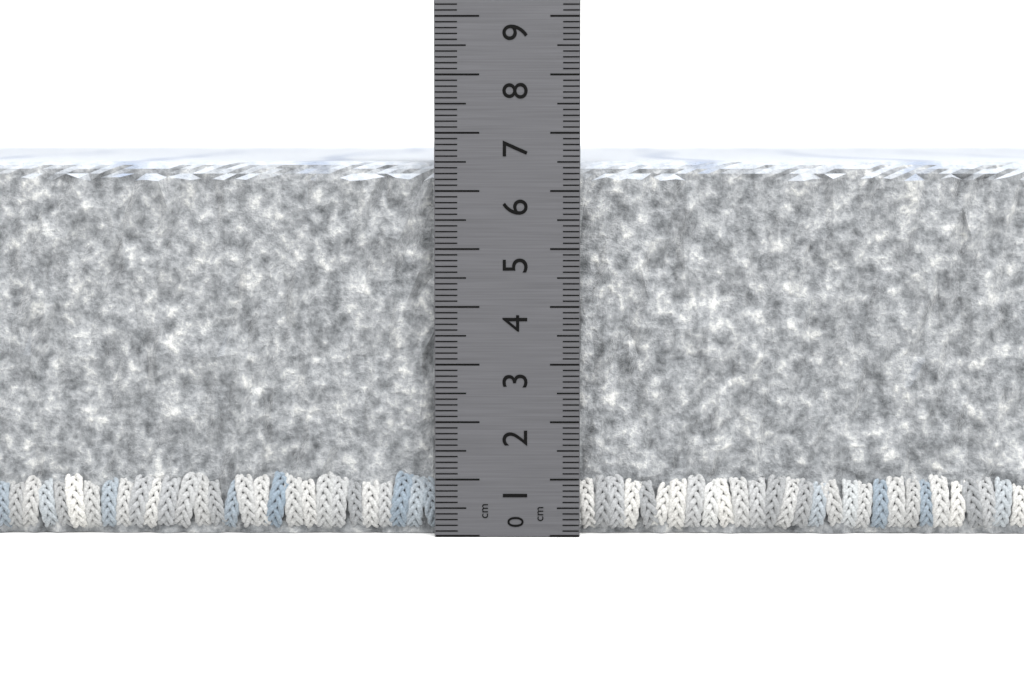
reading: 6.5 cm
